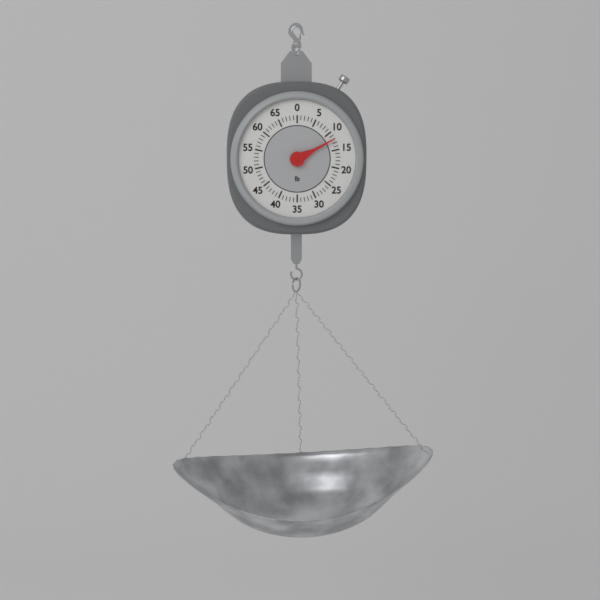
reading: 12 lb
